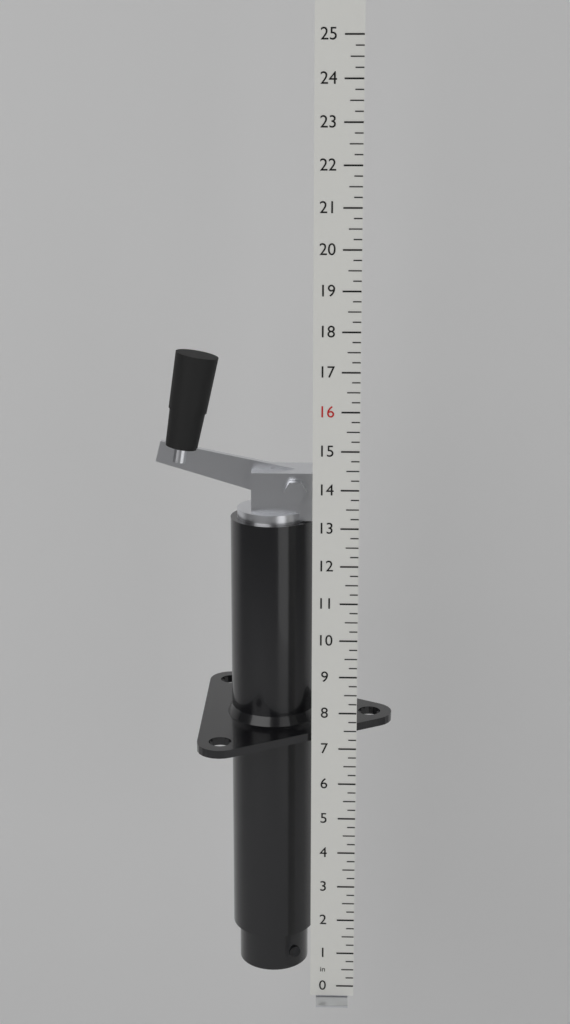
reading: 17.25 in
